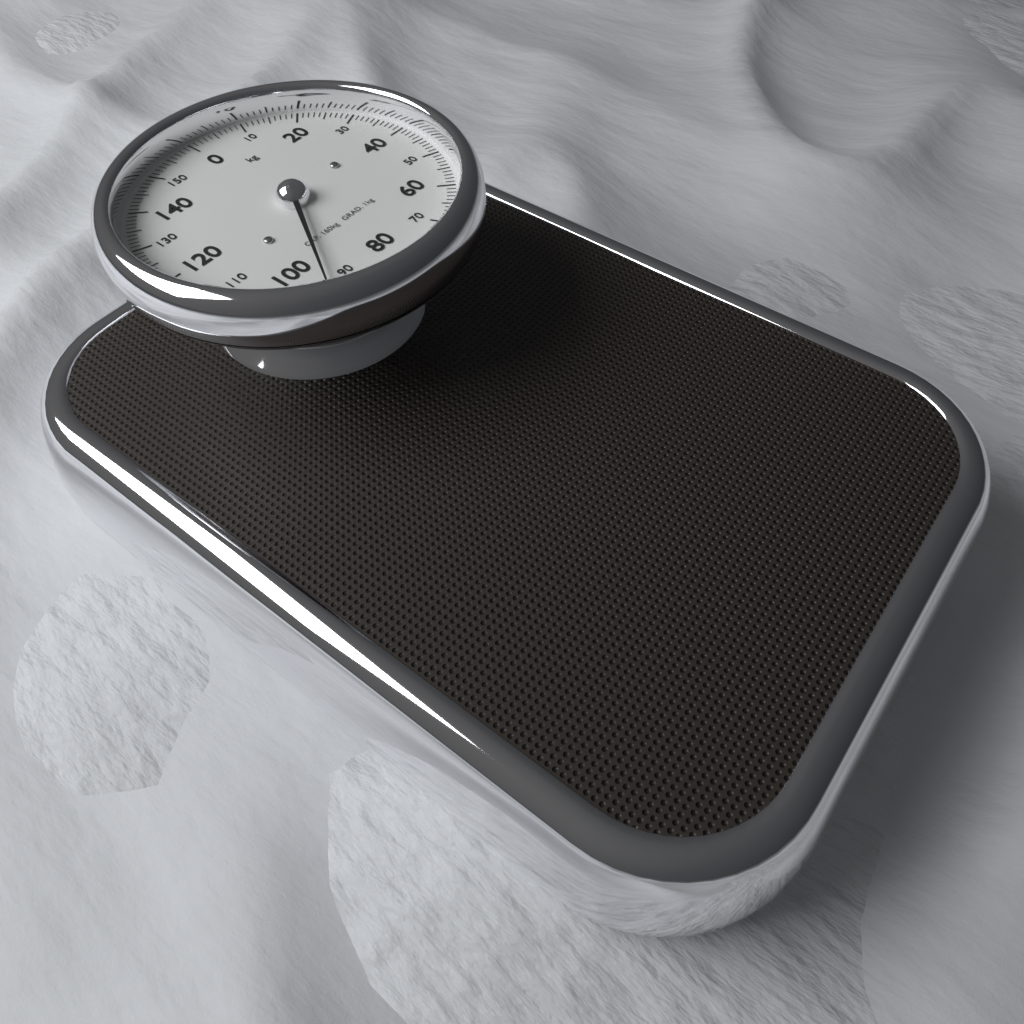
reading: 94 kg
